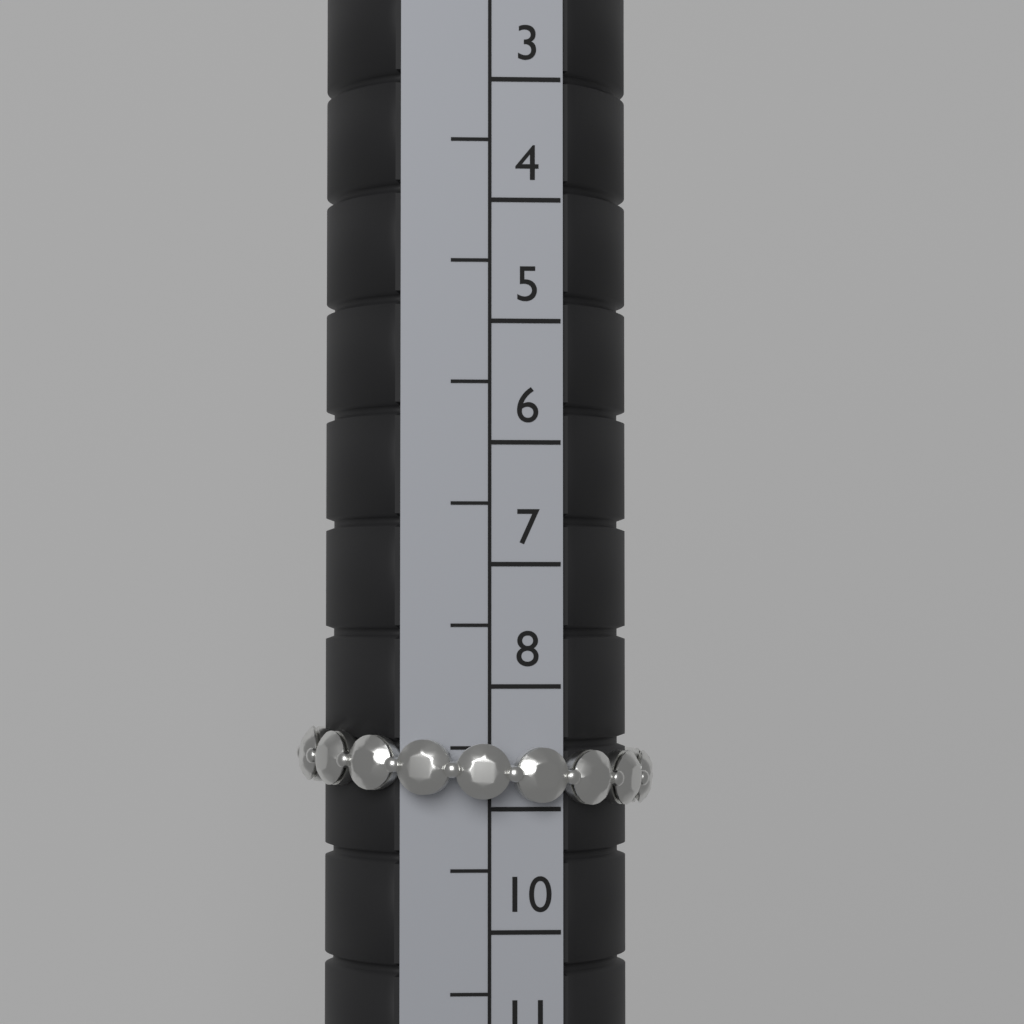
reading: 9.0 (no unit)
